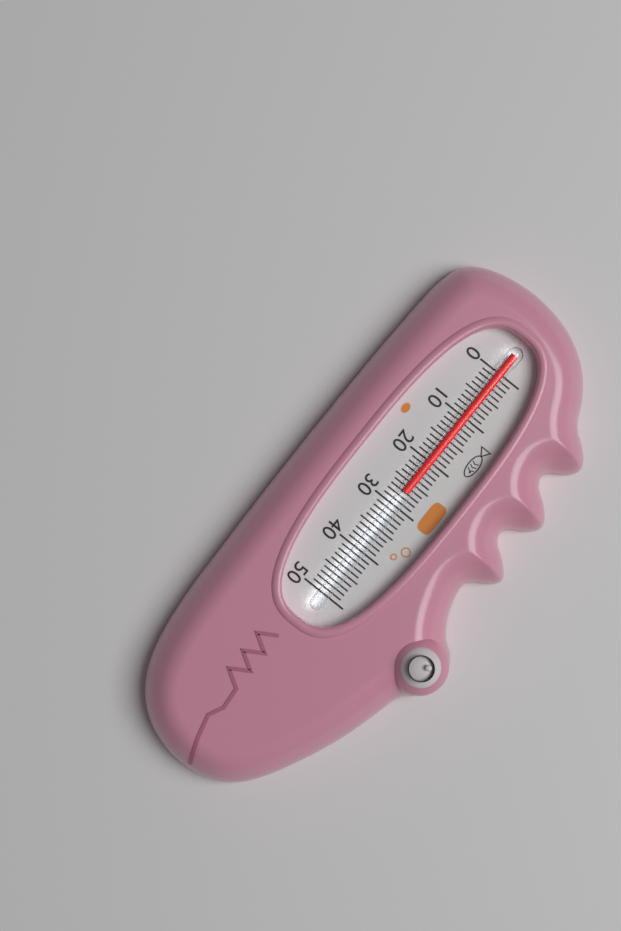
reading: 27 (no unit)
